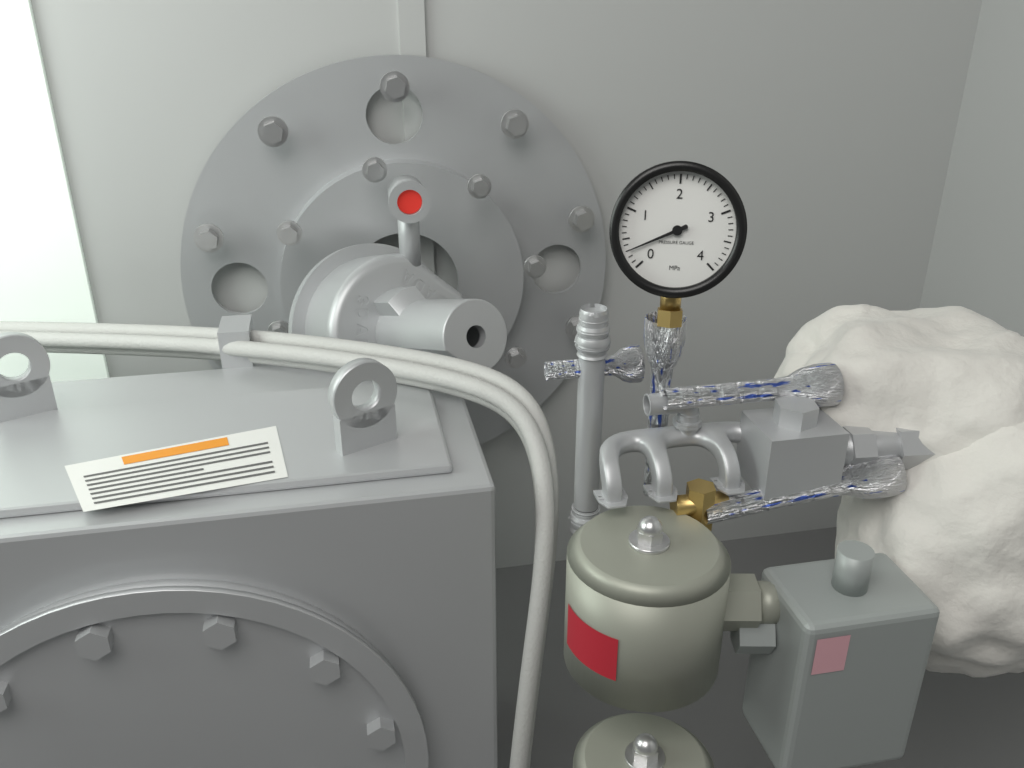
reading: 0.3 MPa
